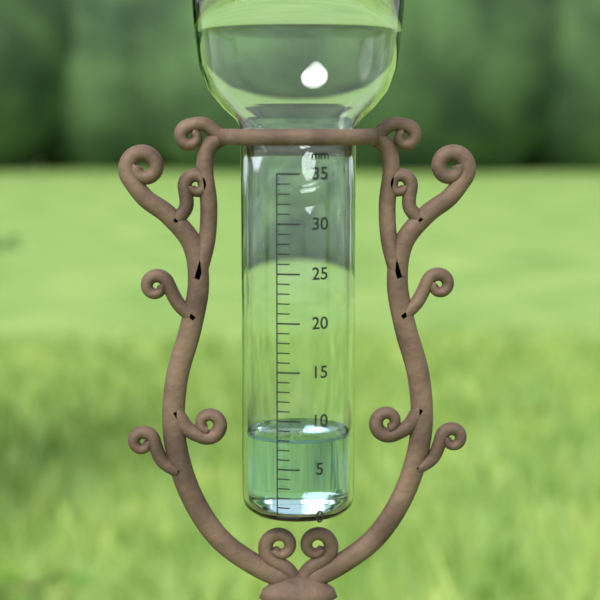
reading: 8 mm
